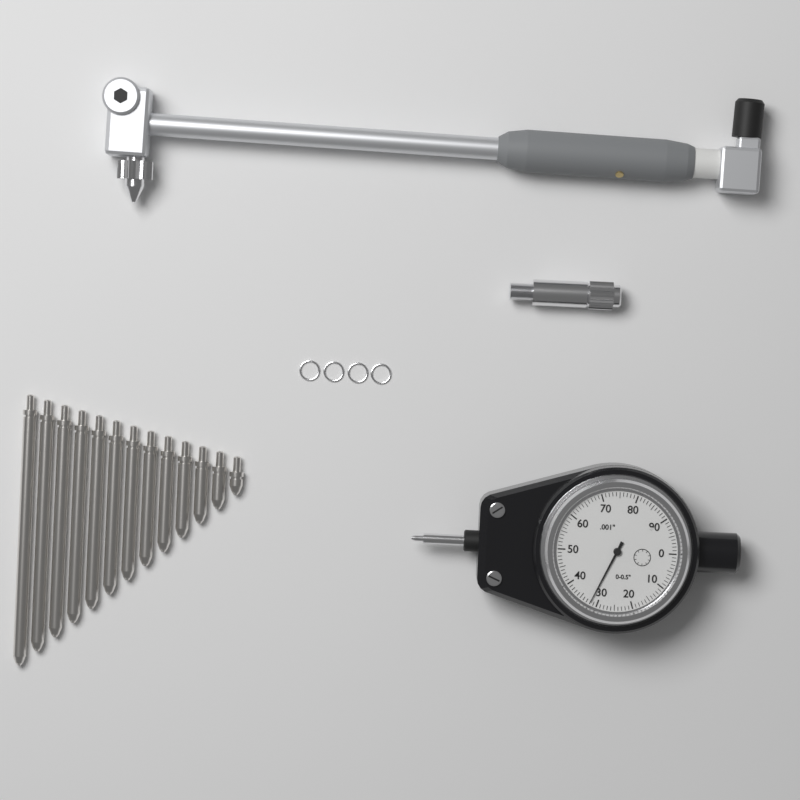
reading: 0.032 in
